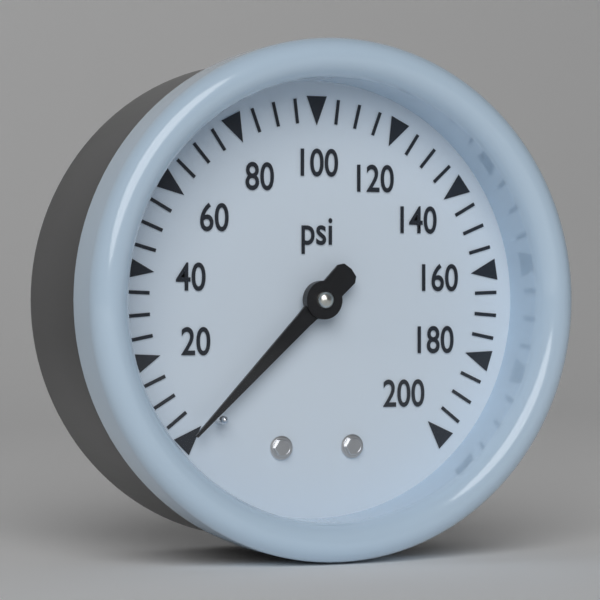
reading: 0 psi
